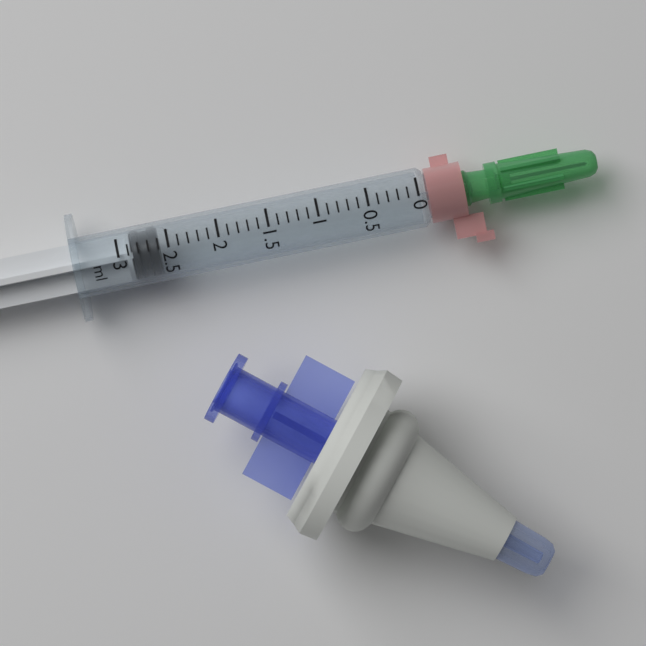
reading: 2.6 ml
